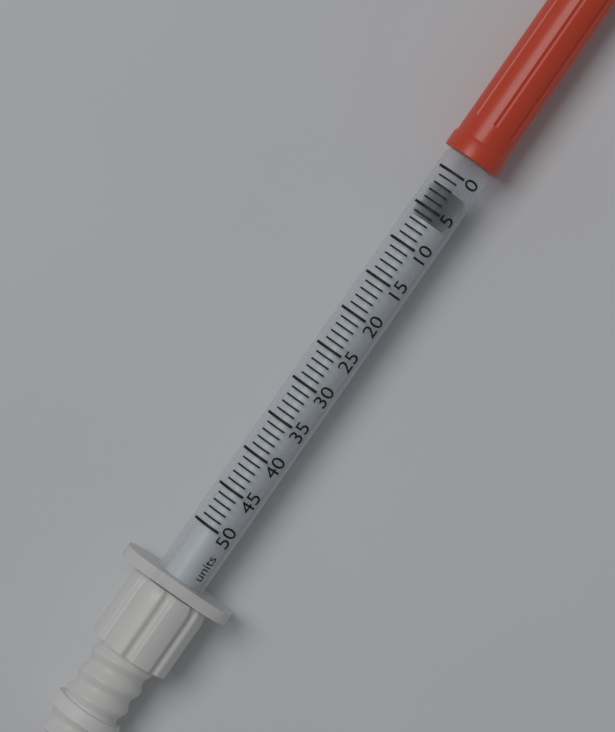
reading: 2 units
